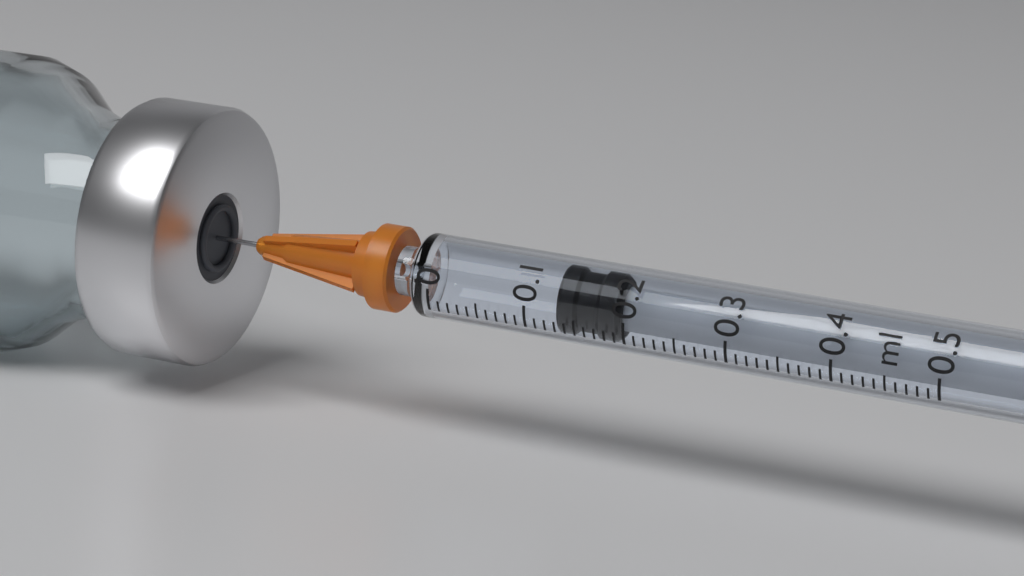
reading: 0.13 ml
